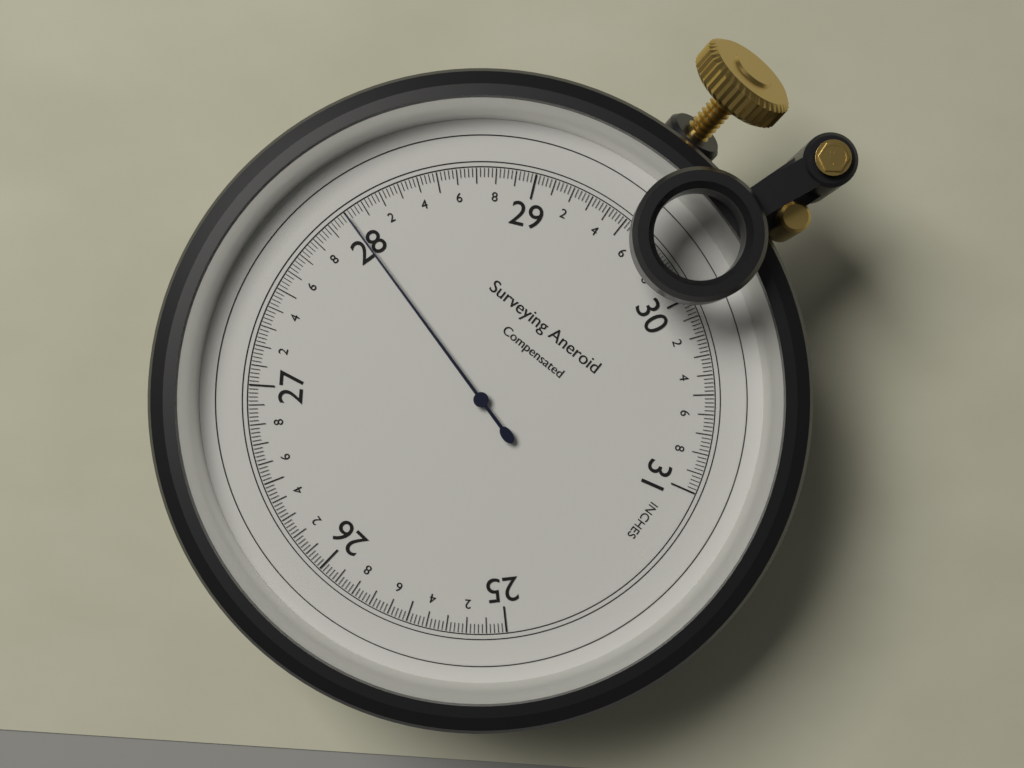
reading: 28.00 inches
